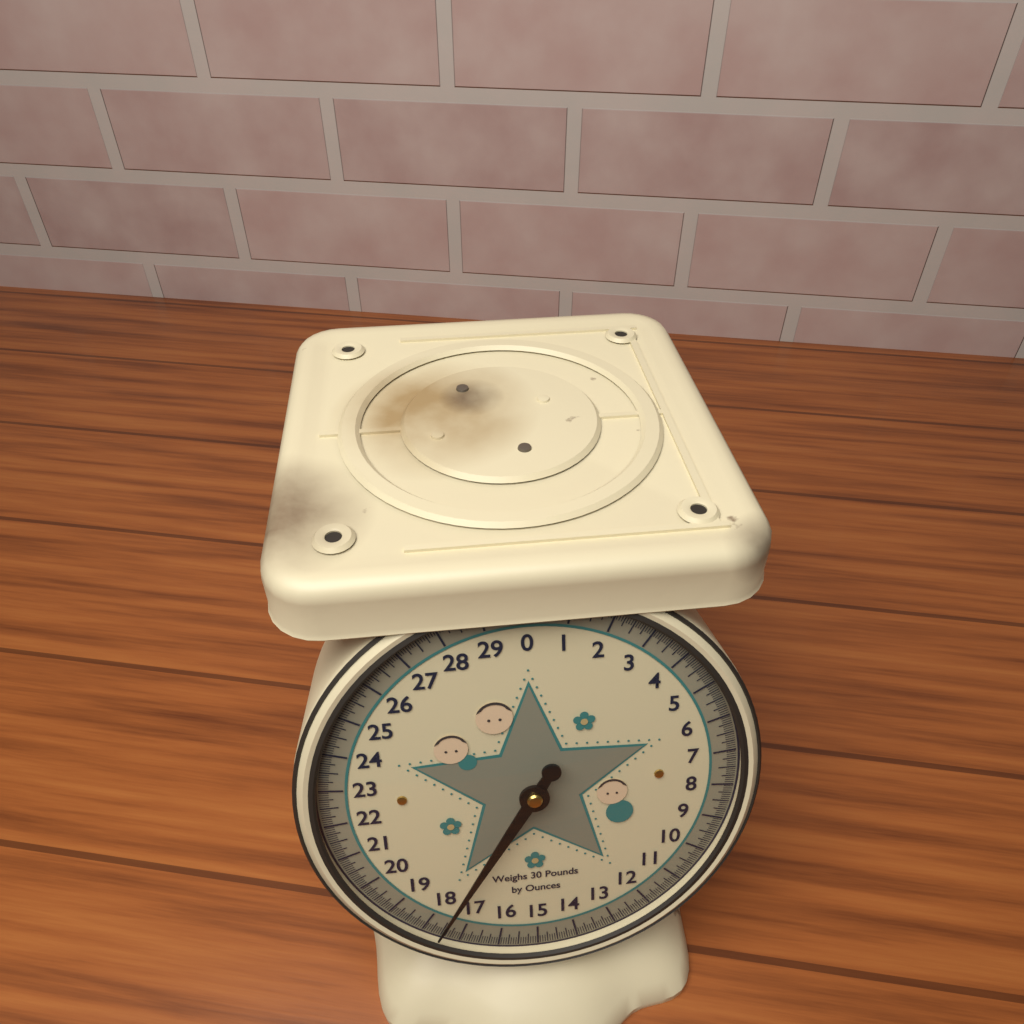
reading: 17.6250 lb
